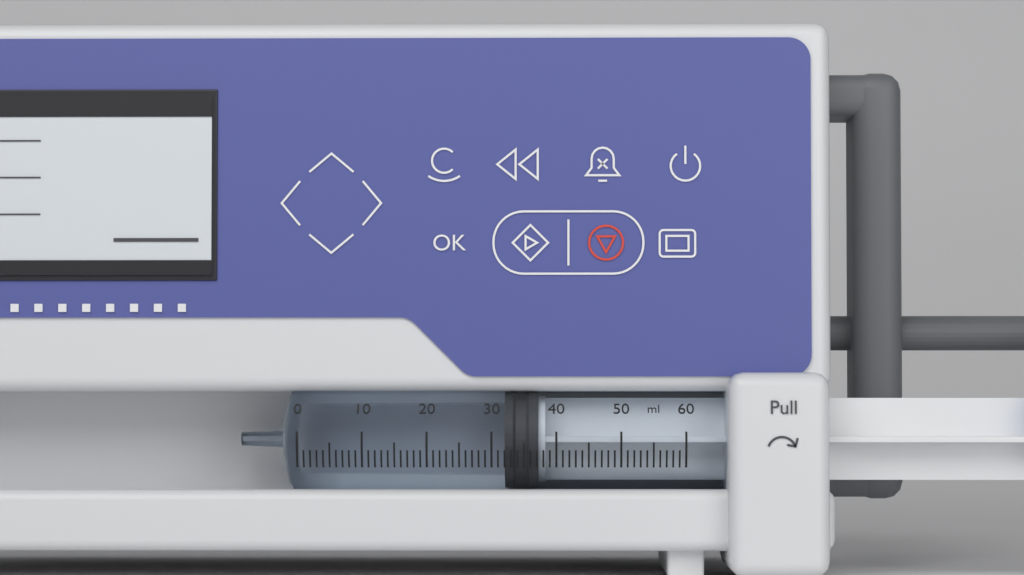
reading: 32 ml
